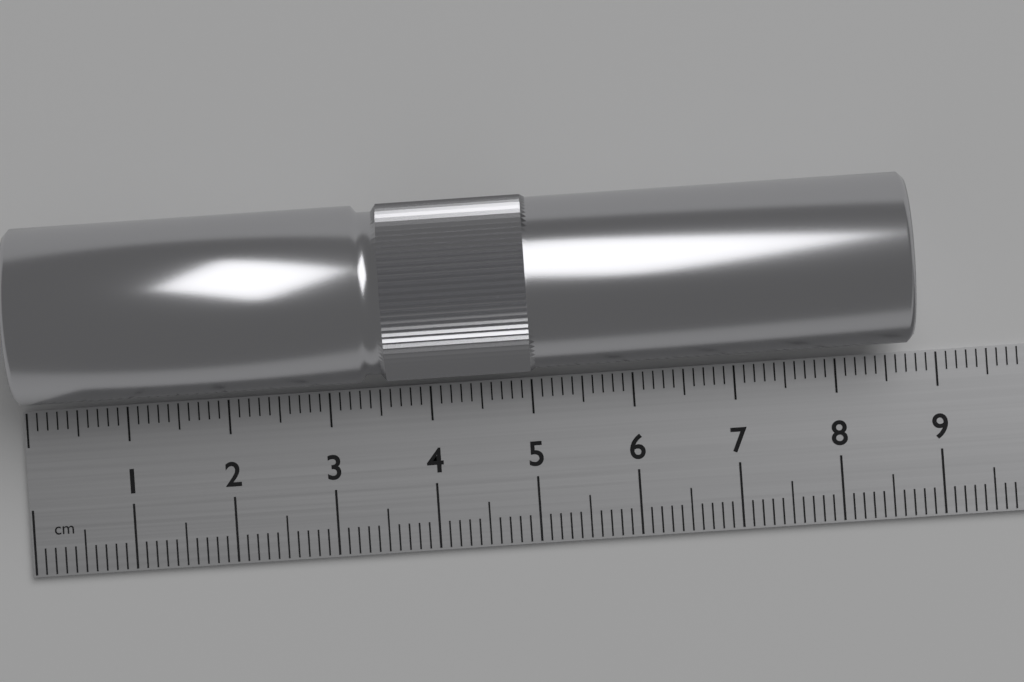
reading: 8.7 cm
